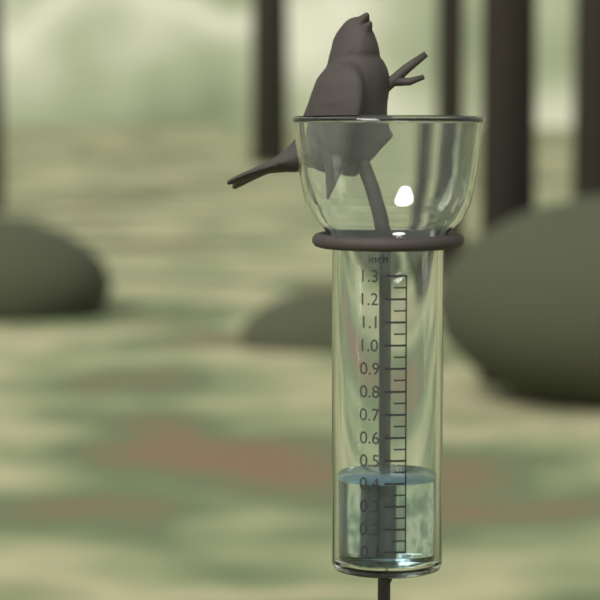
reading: 0.40 inch
